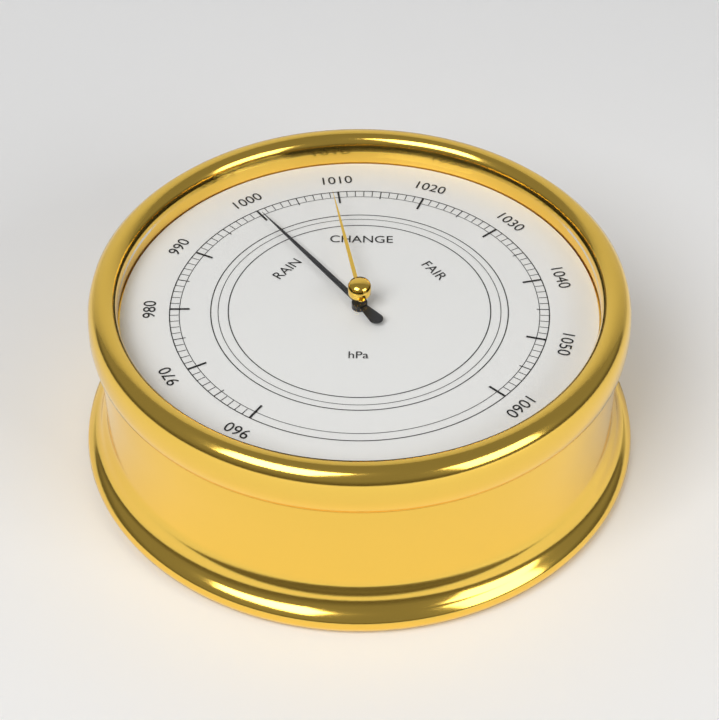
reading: 1000 hPa
